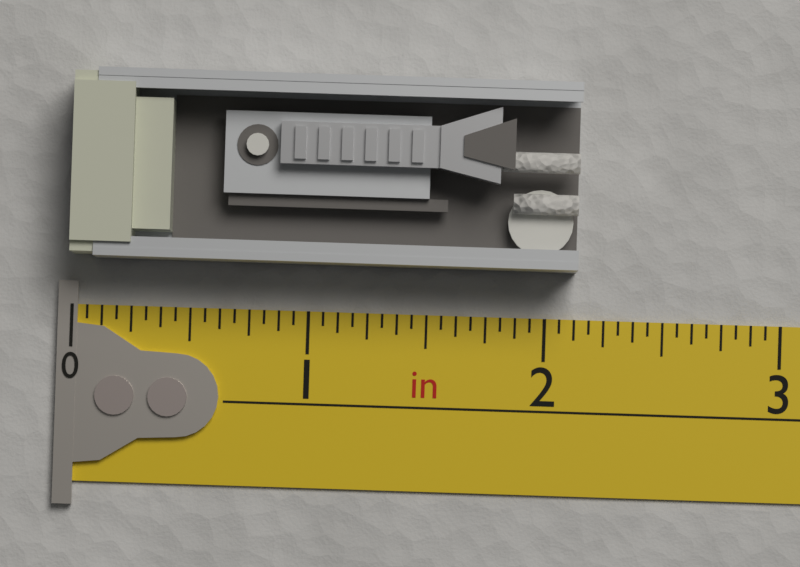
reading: 2.1250 in
